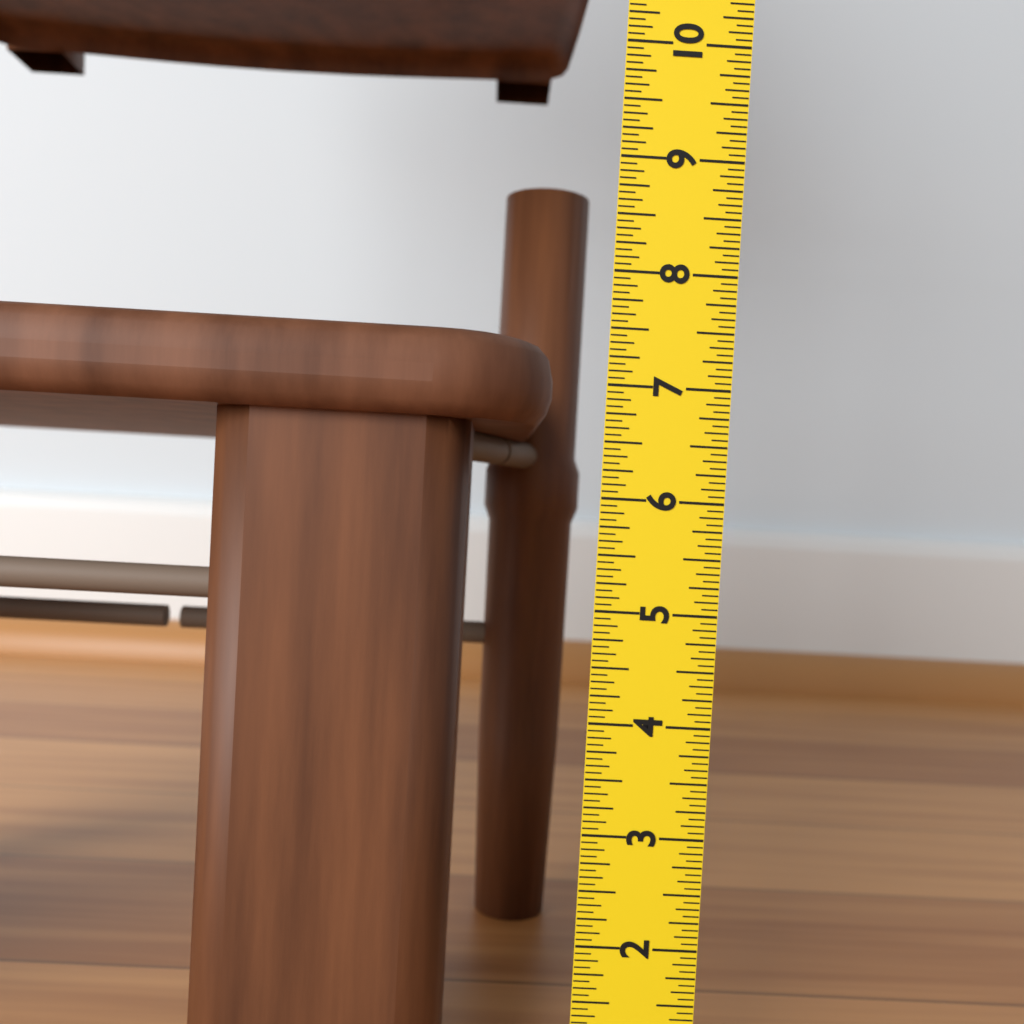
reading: 7.4375 in
